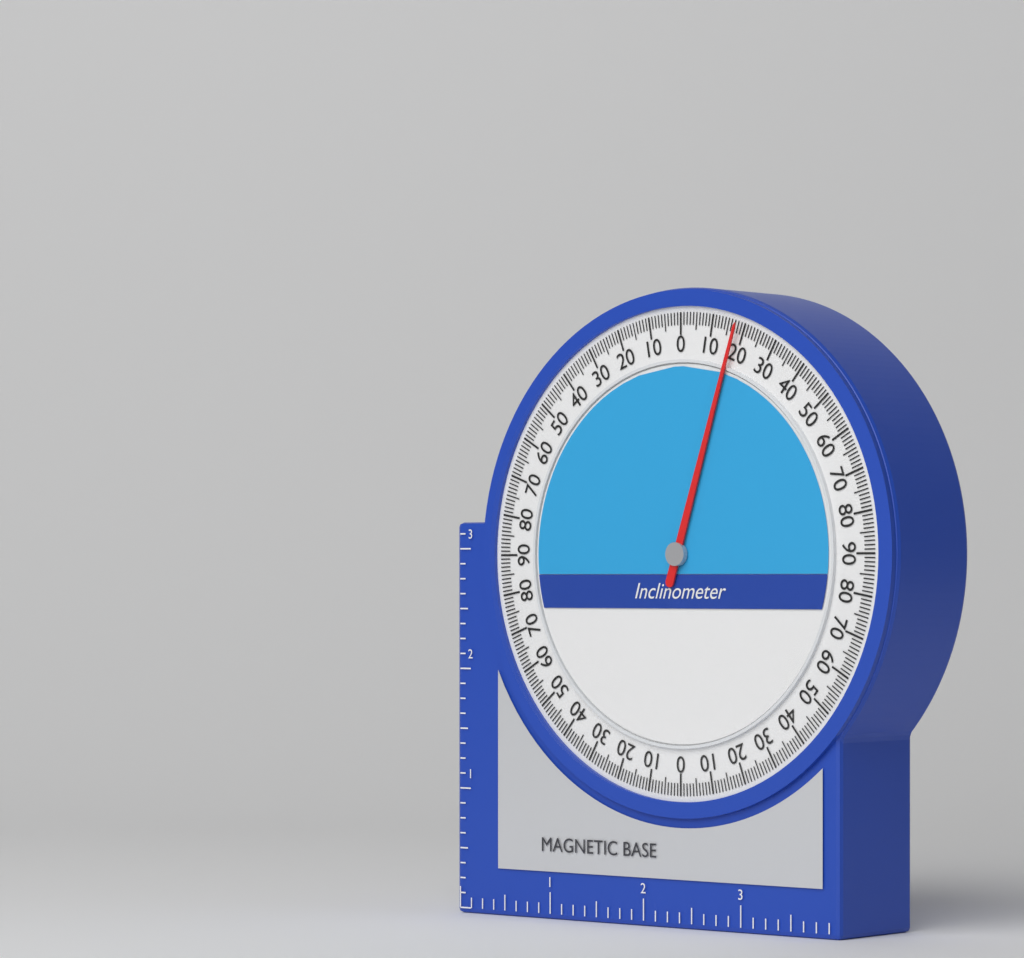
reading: 18 (no unit)
